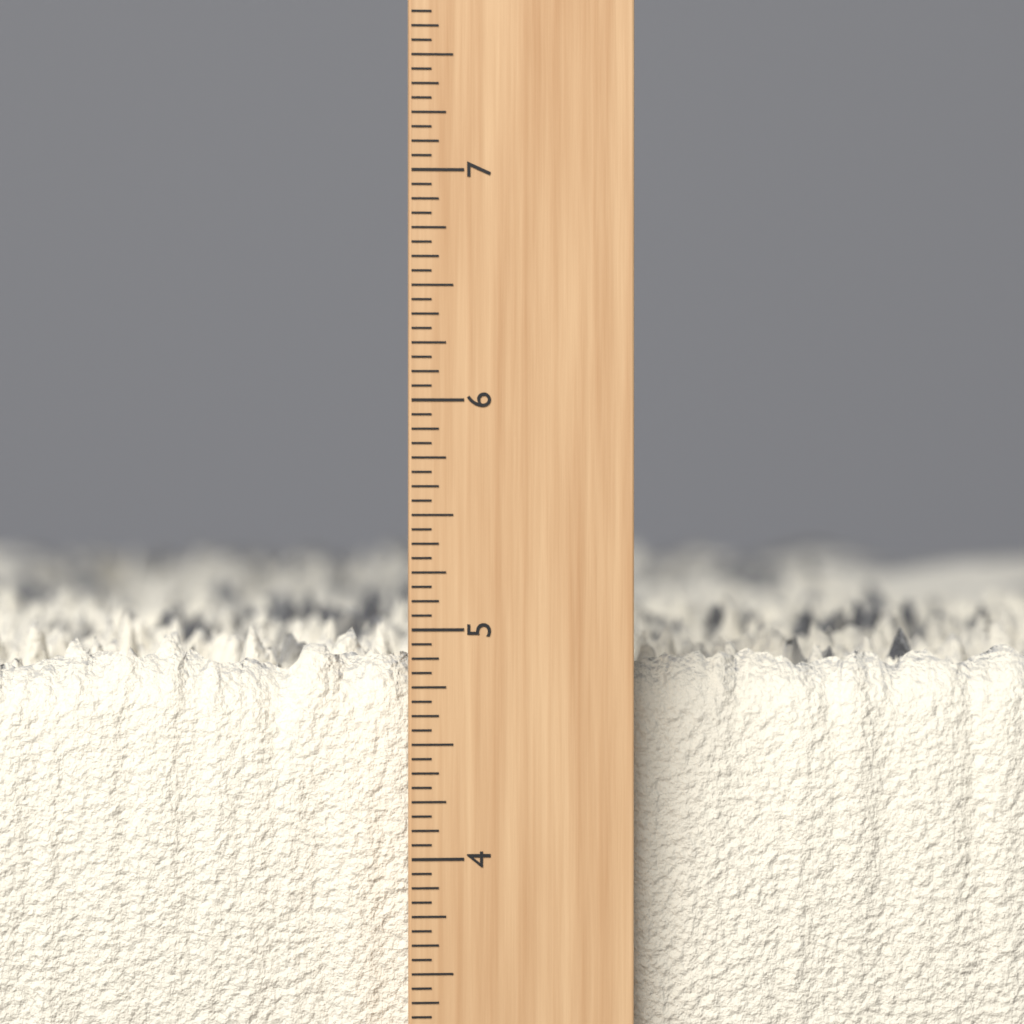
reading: 5.0000 inch
